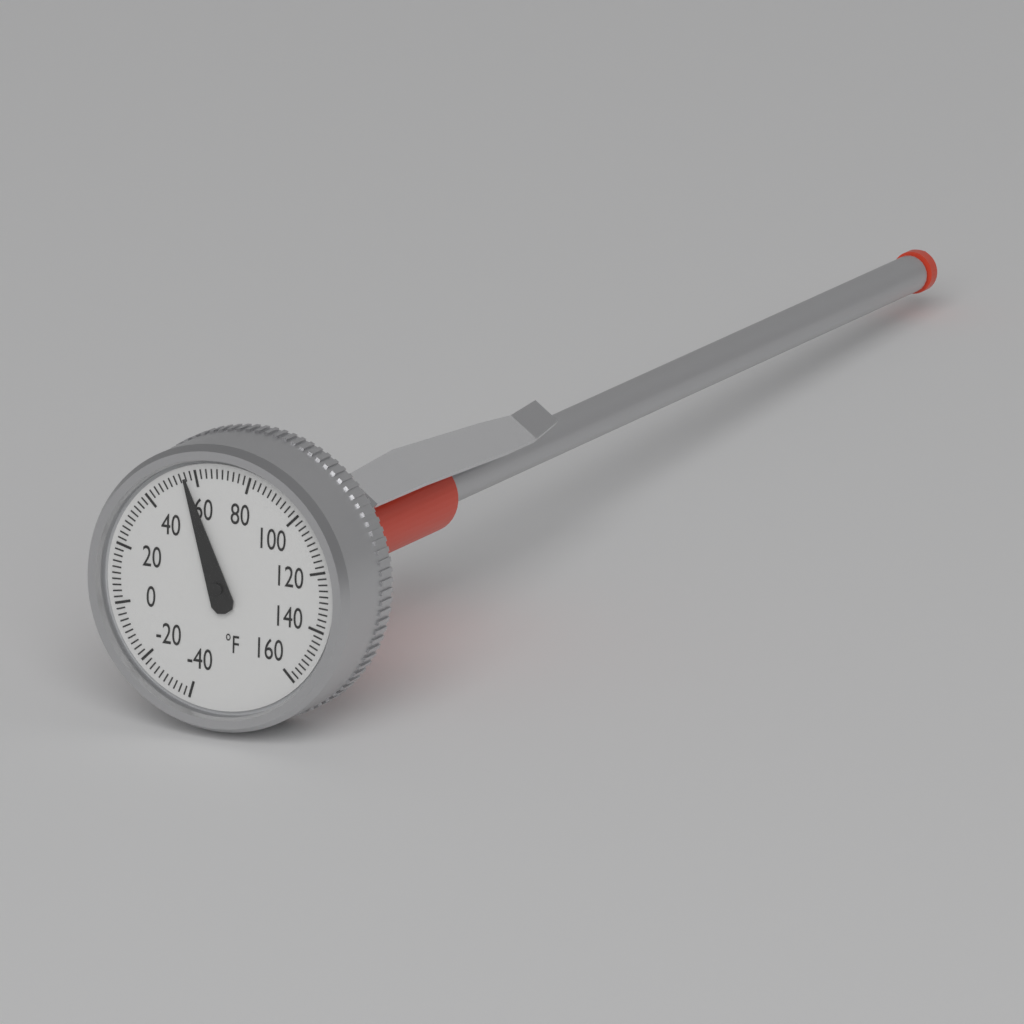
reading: 56 °F
